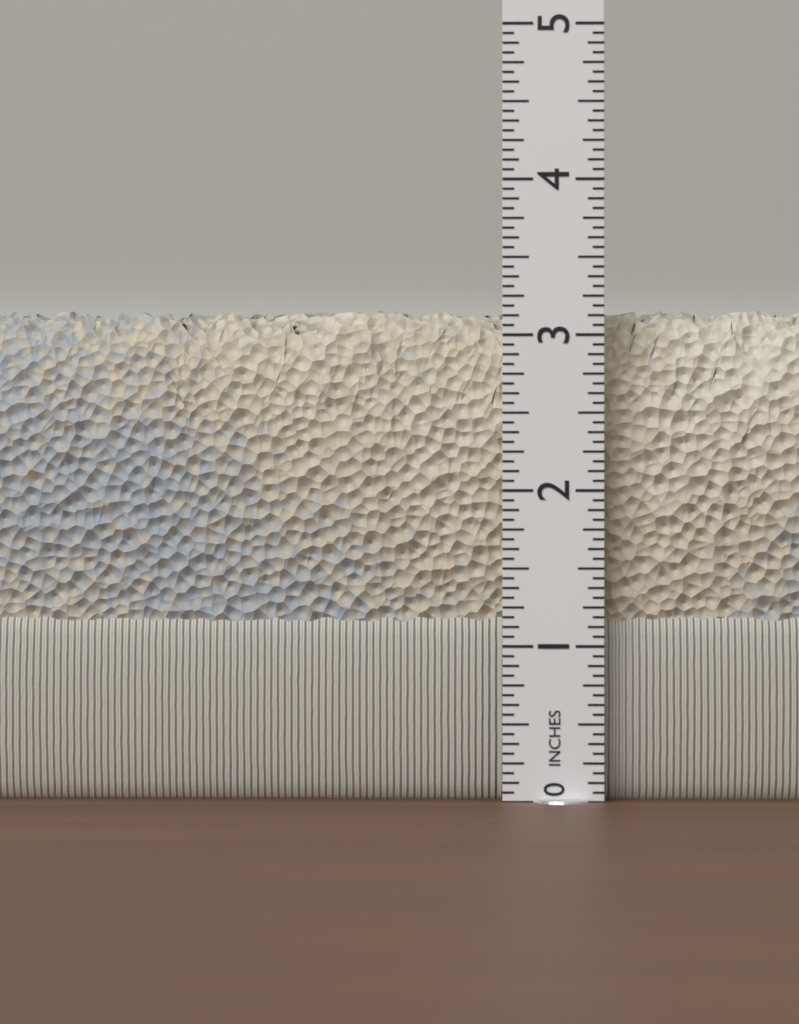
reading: 3.1875 in
